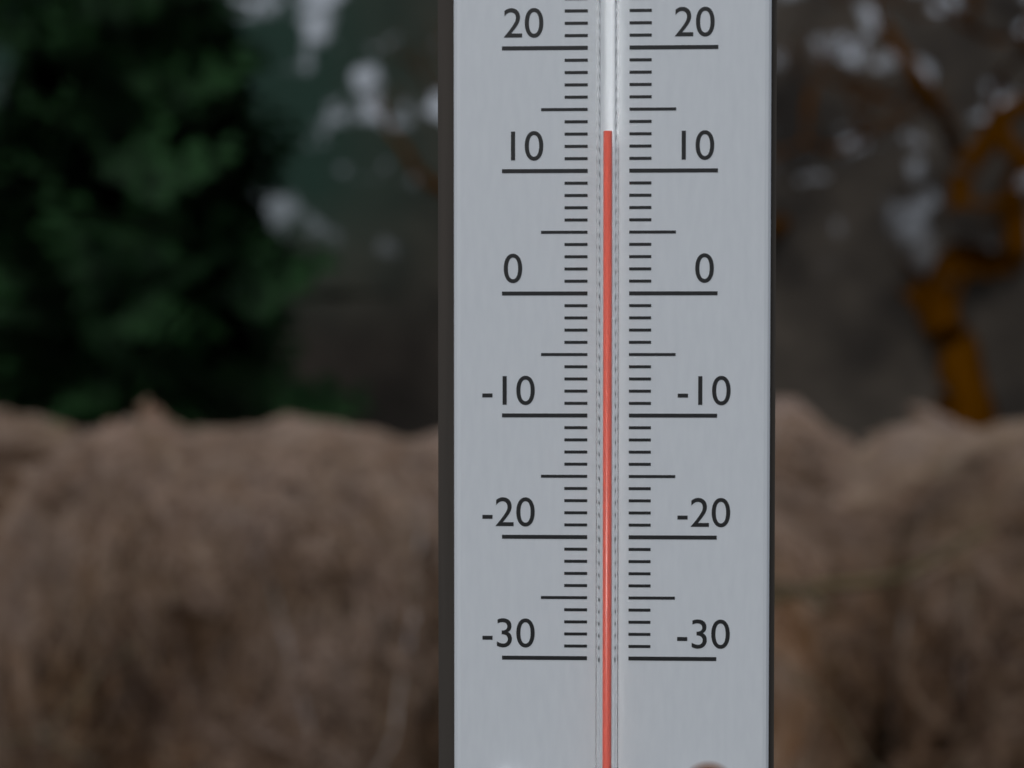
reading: 13 °C
